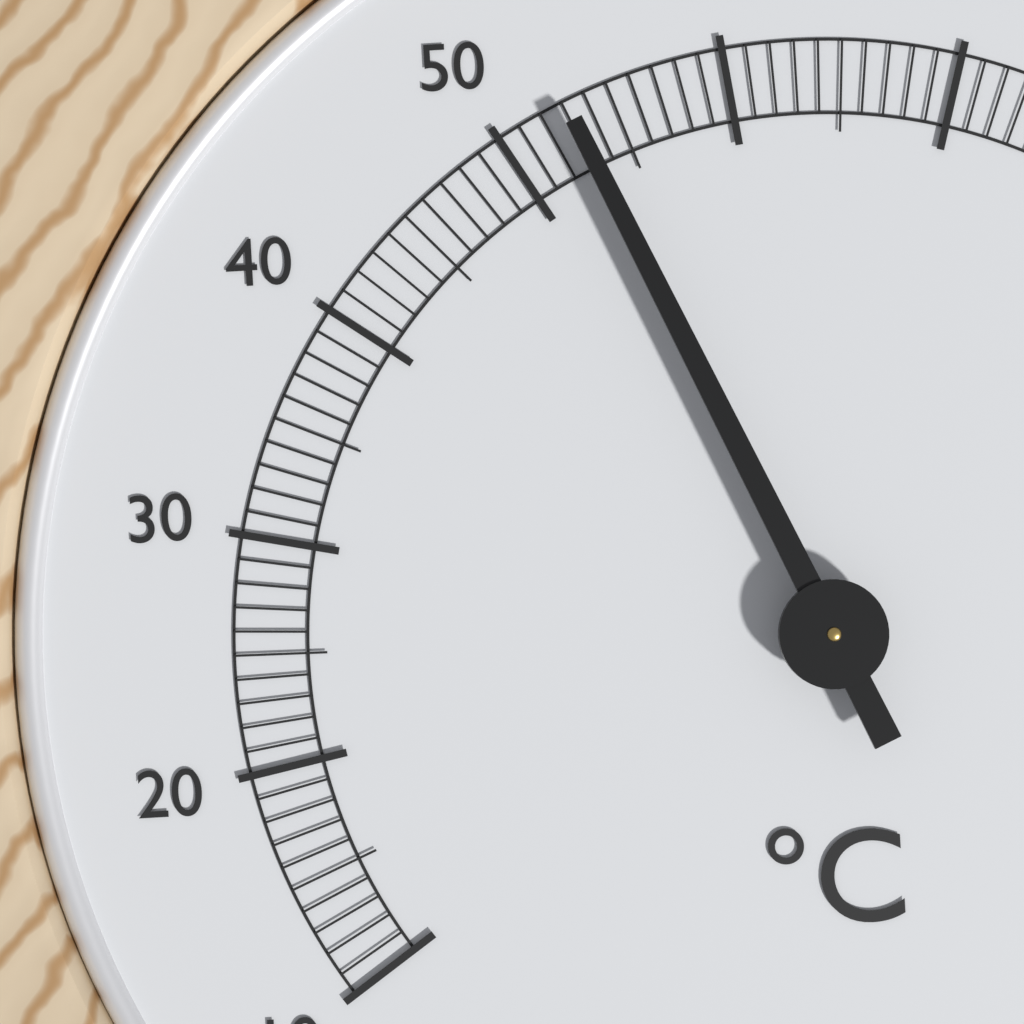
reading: 53 °C
